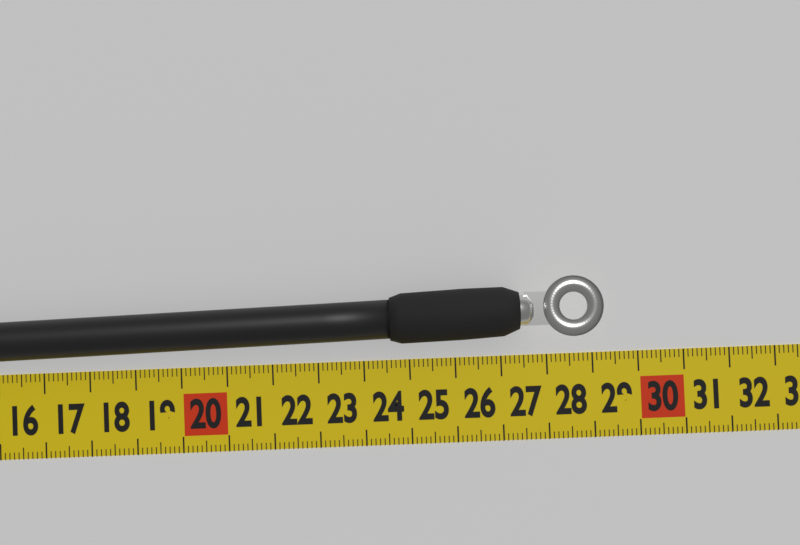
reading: 29.2 cm
